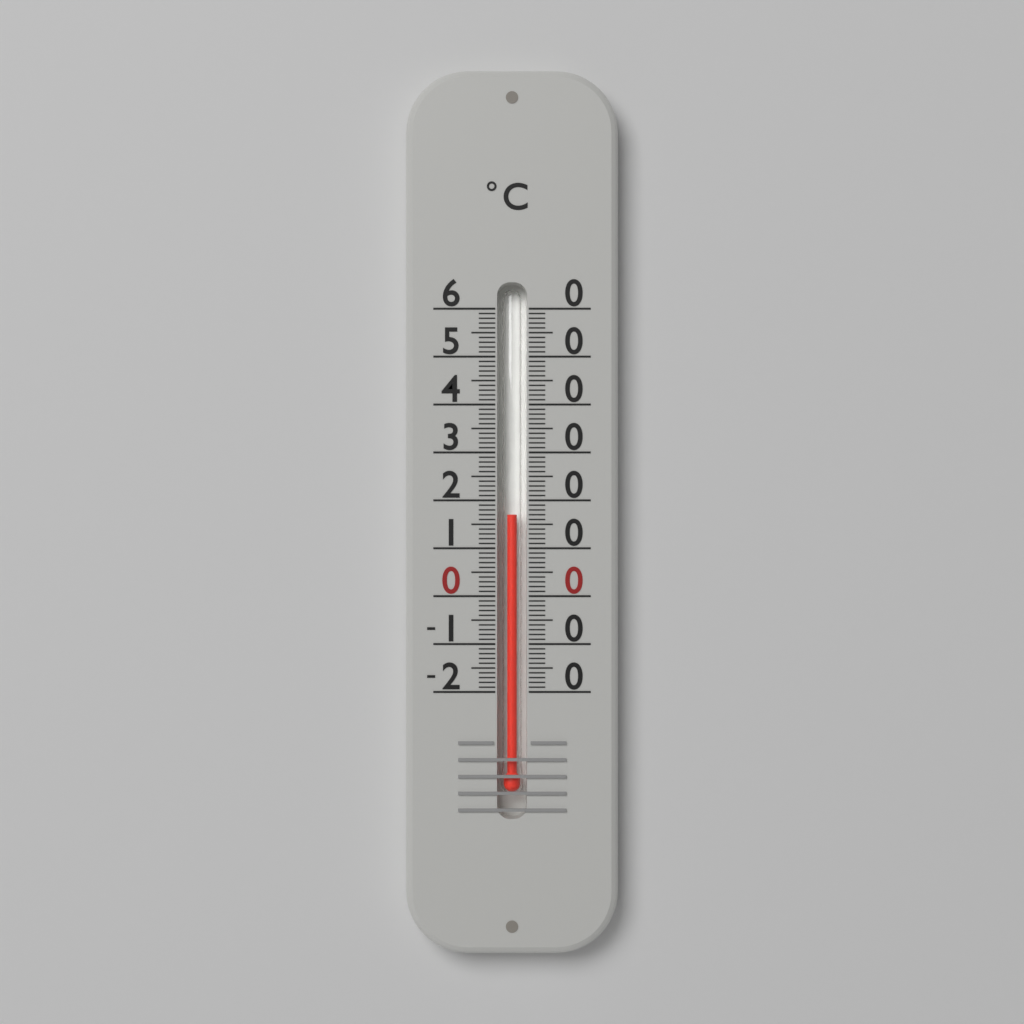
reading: 17 °C
